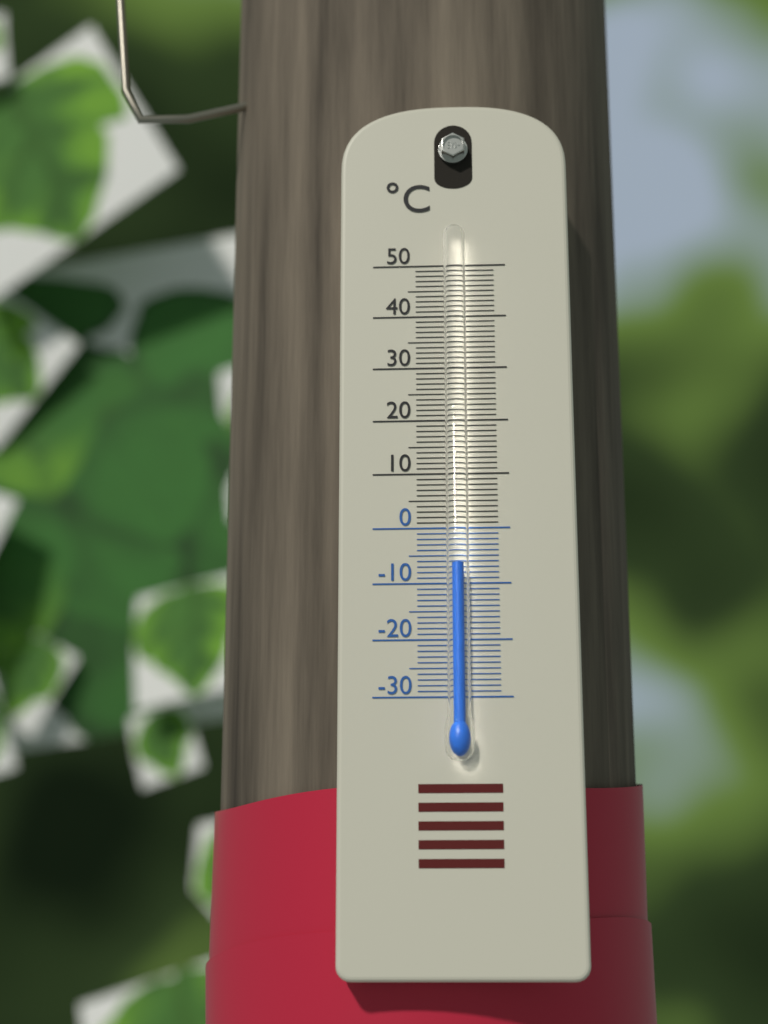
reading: -7 °C
